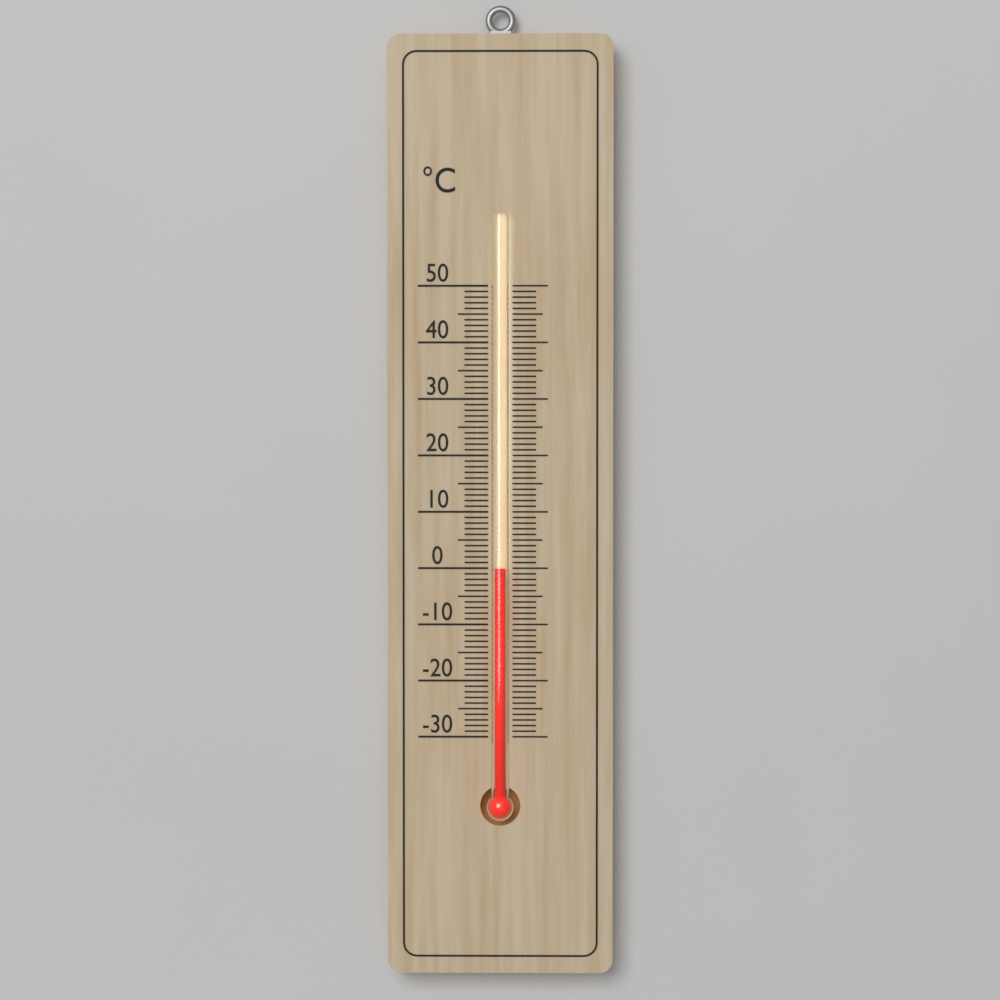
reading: 0 °C
